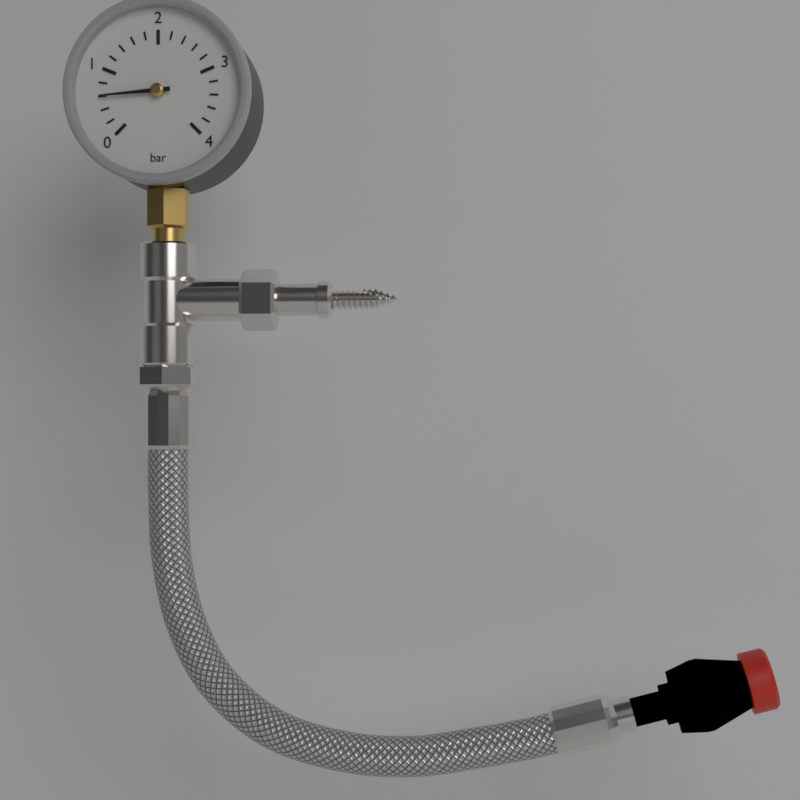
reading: 0.6 bar
